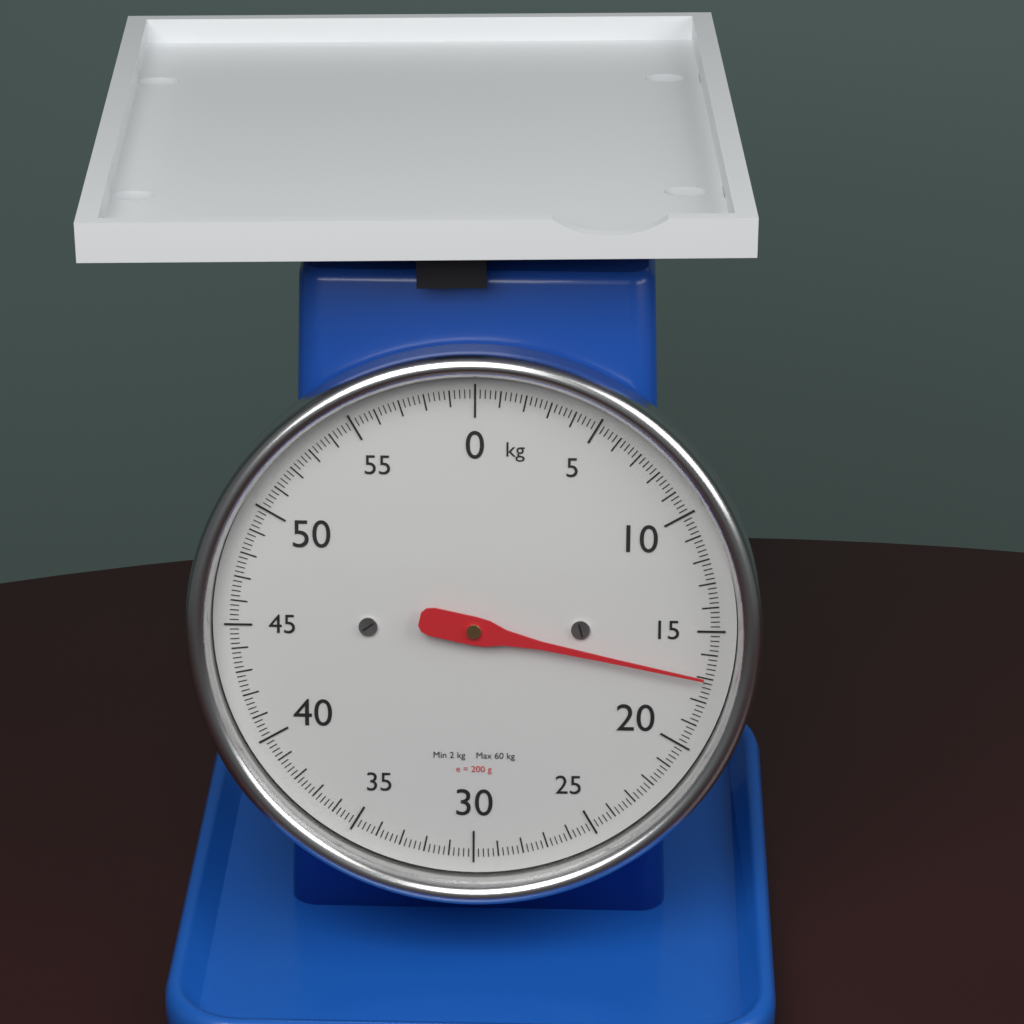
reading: 17.0 kg
